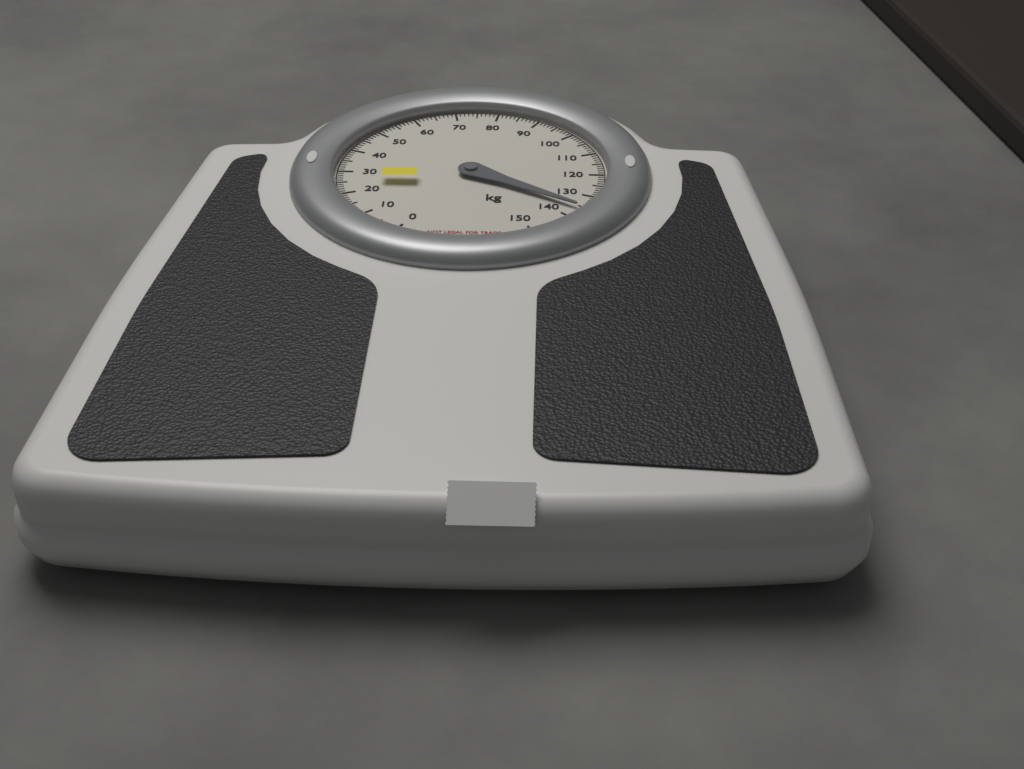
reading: 136 kg
